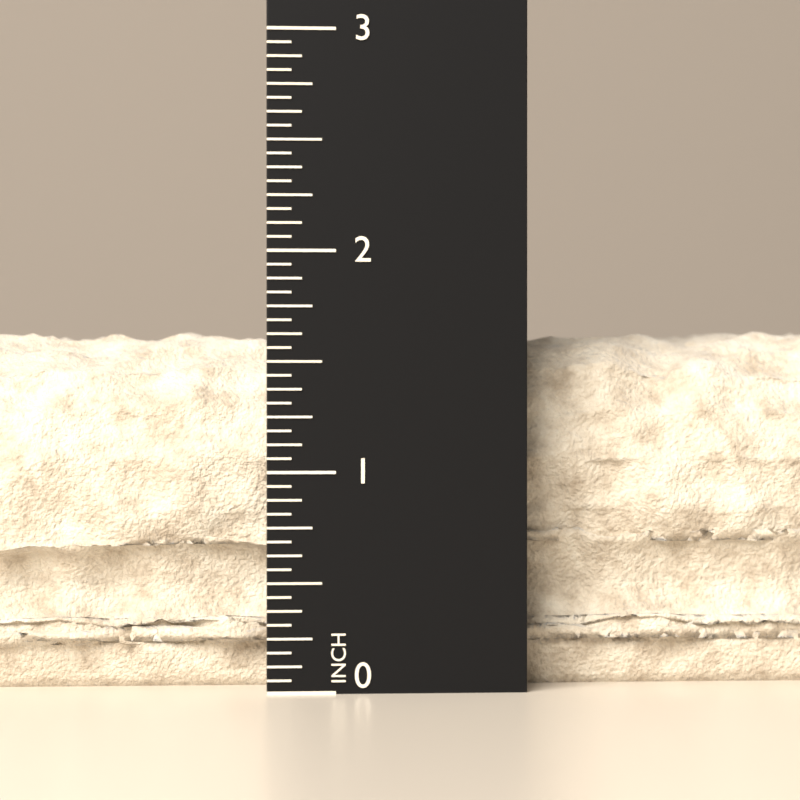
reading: 1.6875 in
